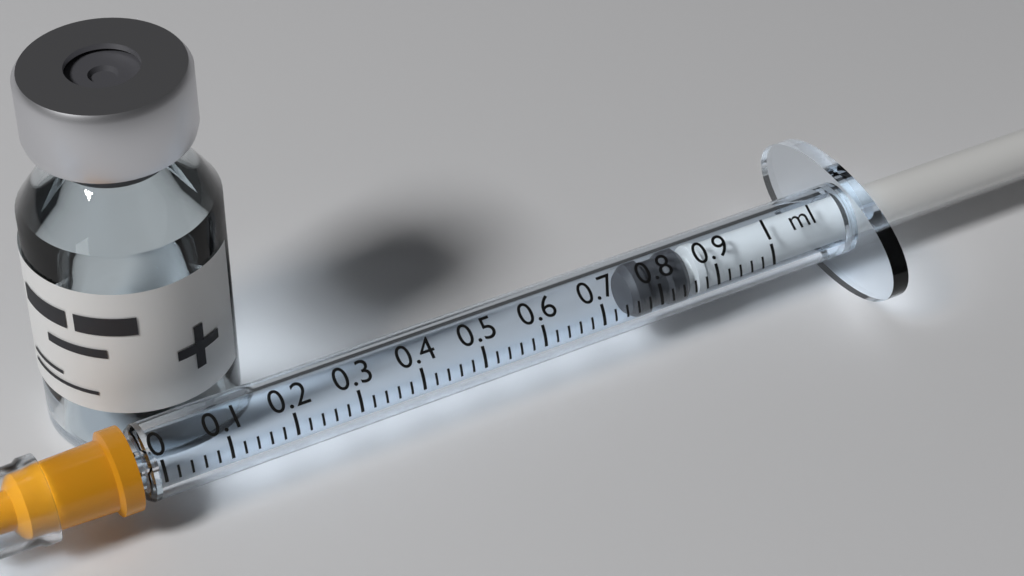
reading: 0.76 ml
